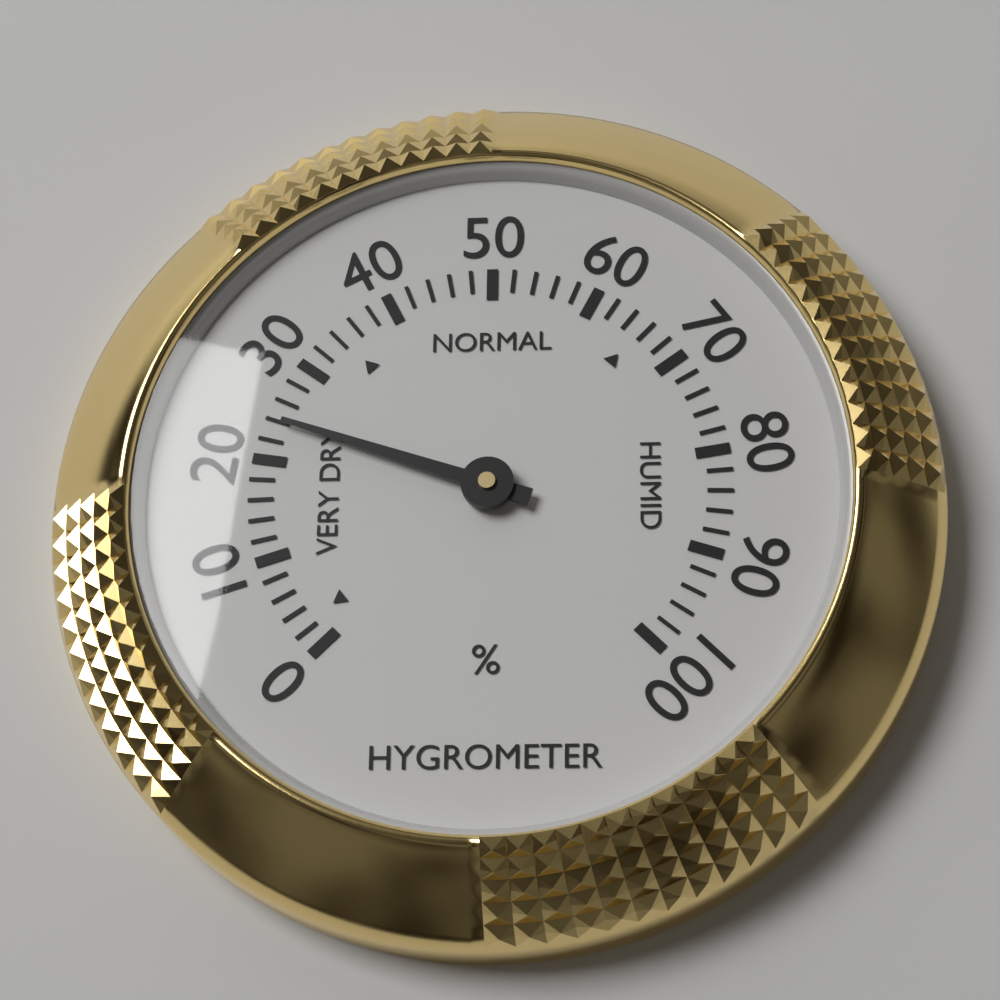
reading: 24 %
